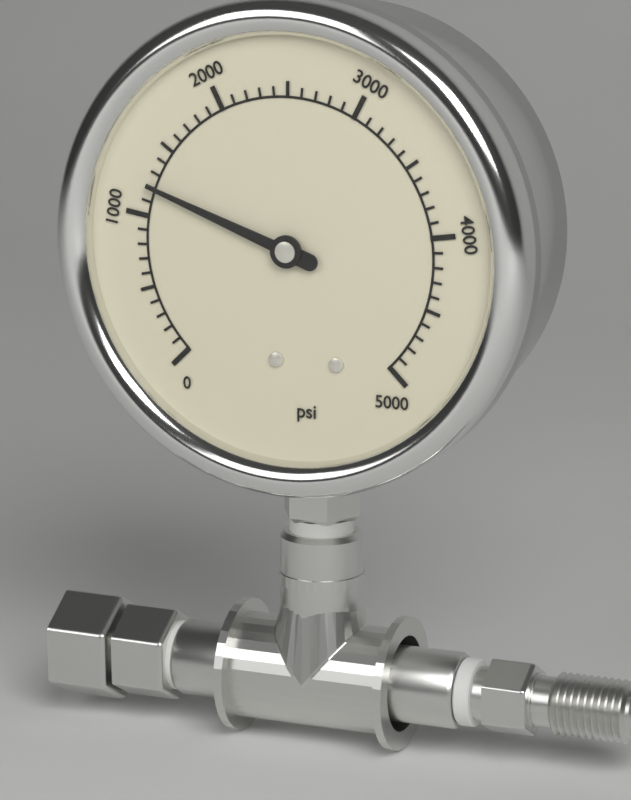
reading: 1200 psi
